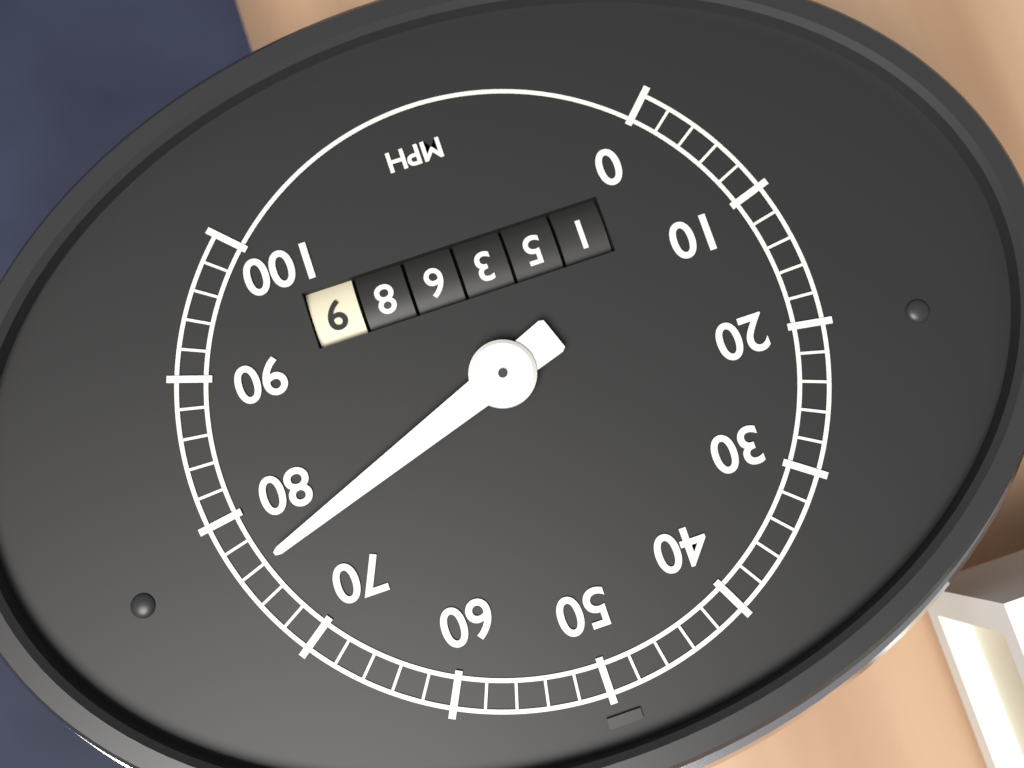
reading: 76 mph
